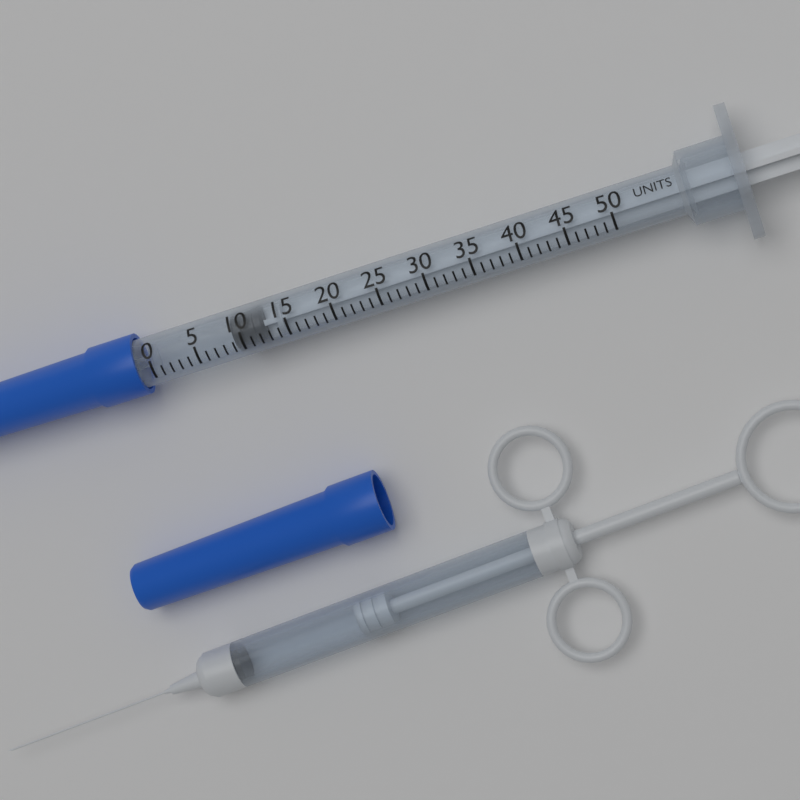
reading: 9 units
